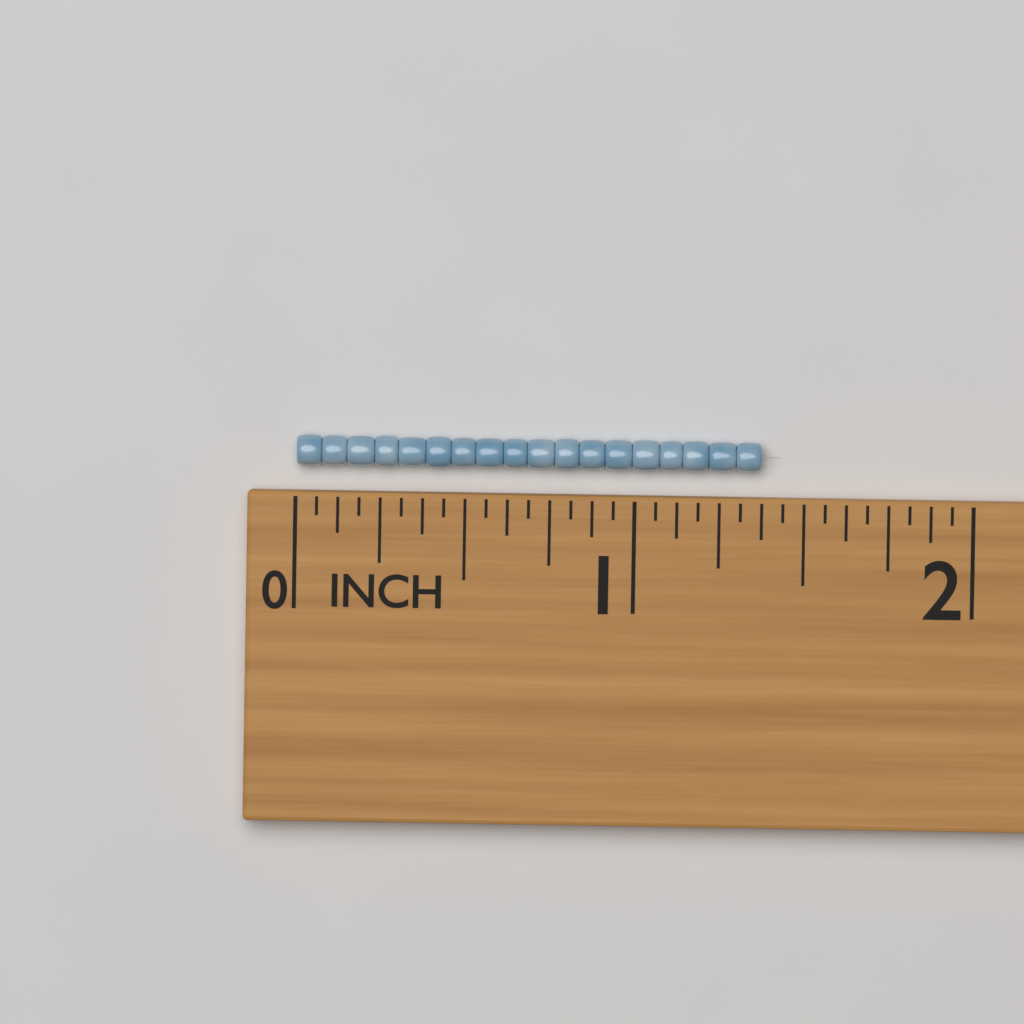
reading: 1.3750 in
